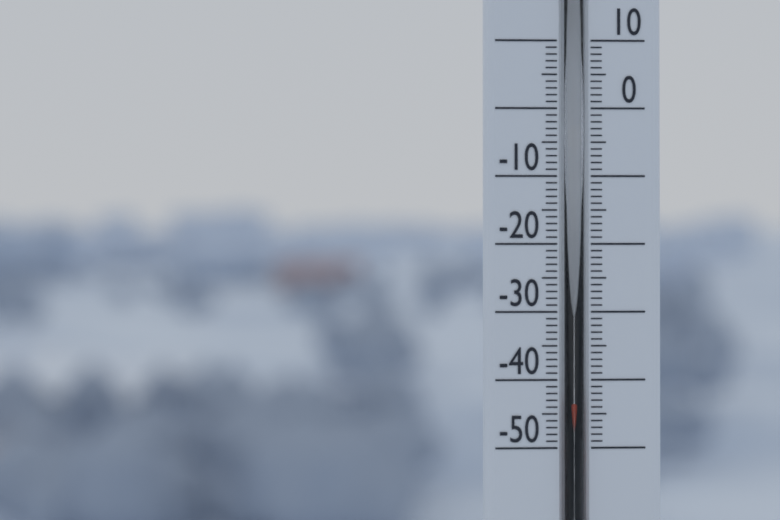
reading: -43 (no unit)
